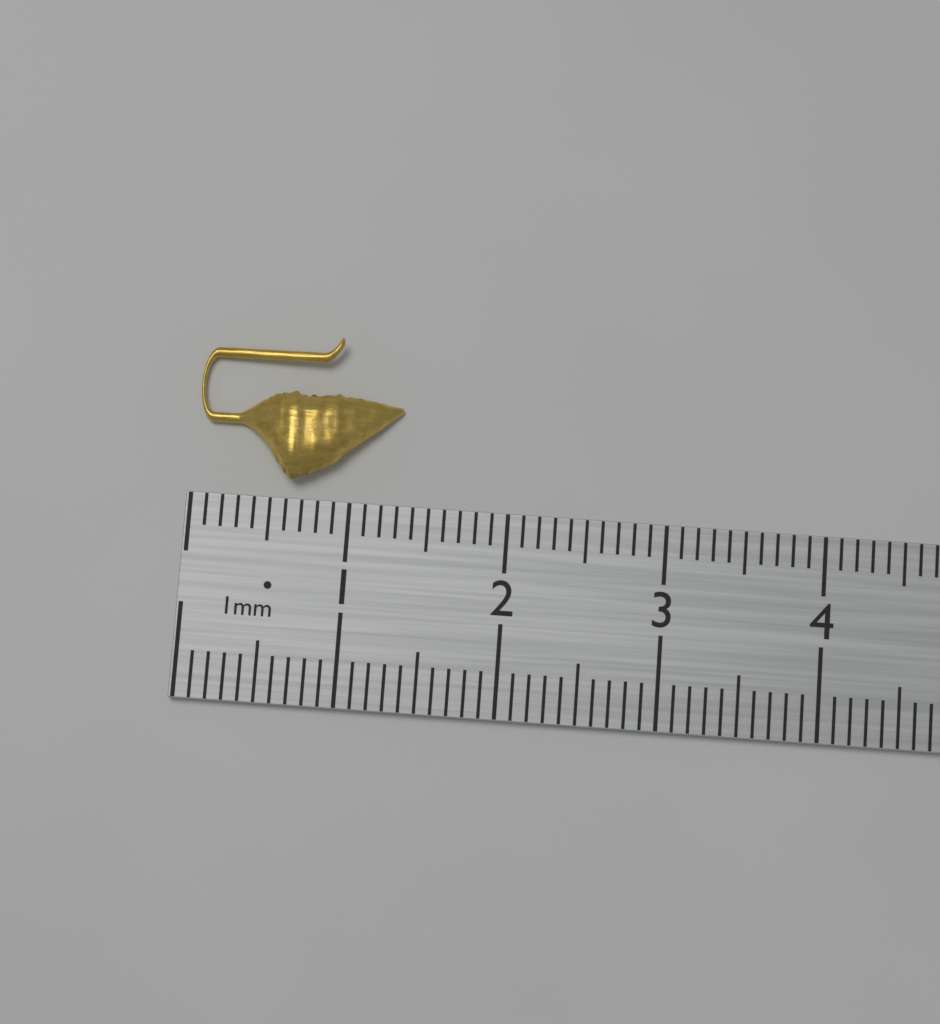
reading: 1.3 cm
